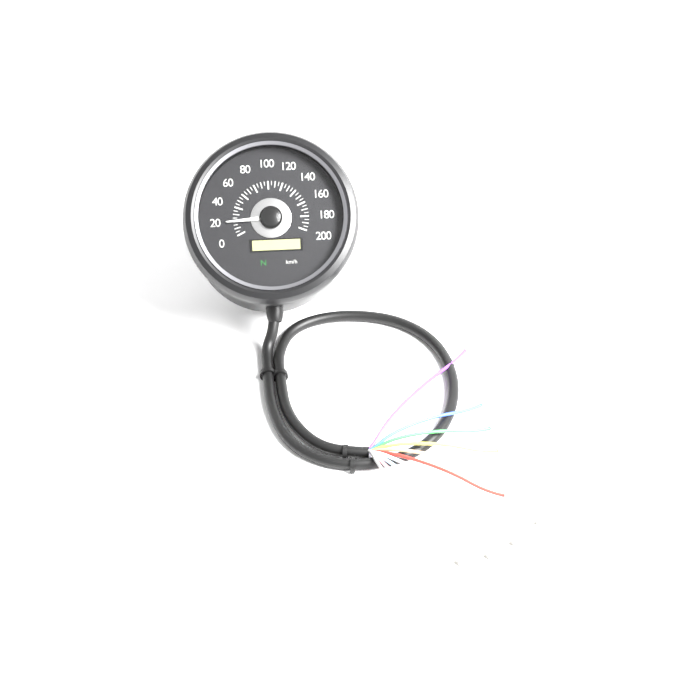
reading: 20 km/h
